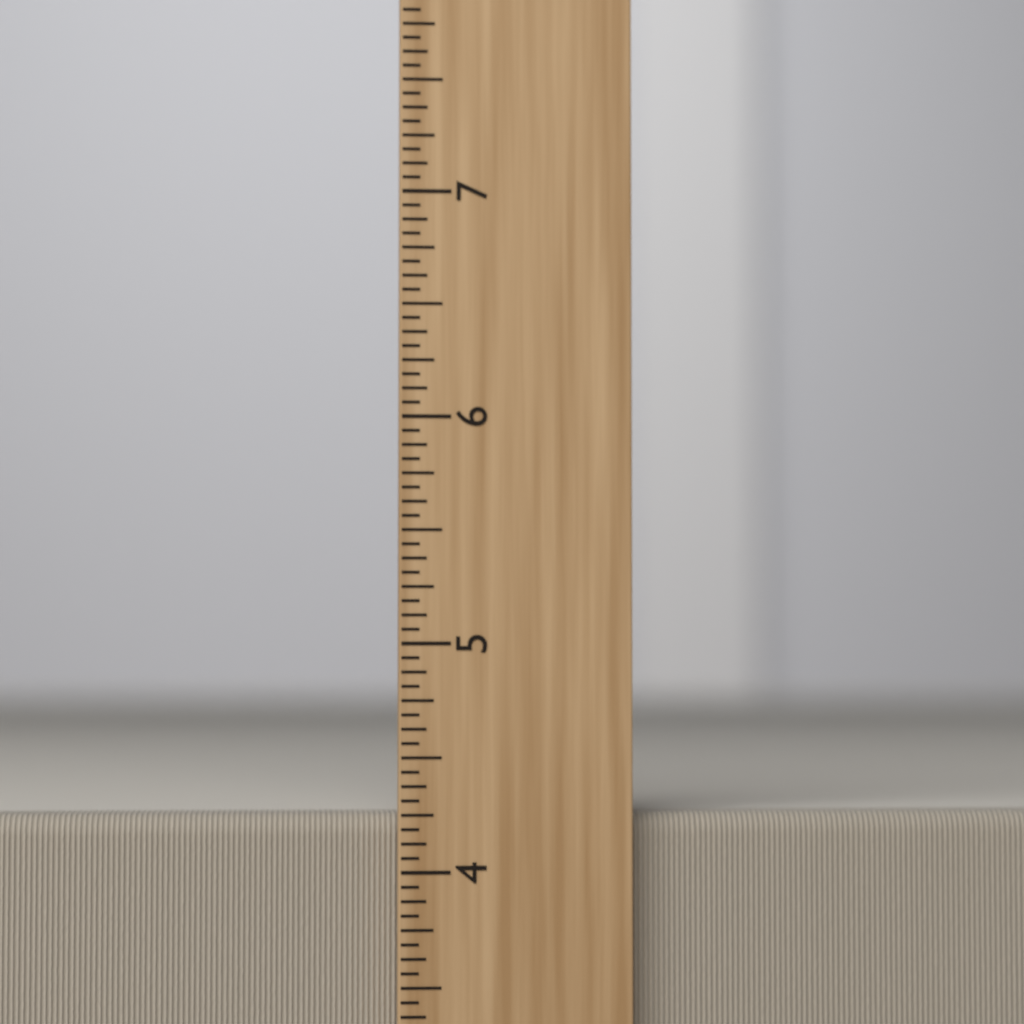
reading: 4.2500 inch
